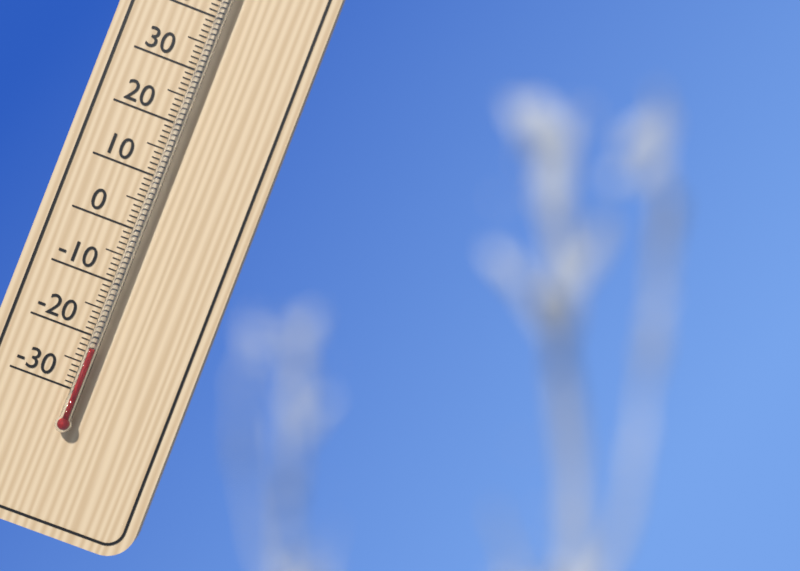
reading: -22 °C
